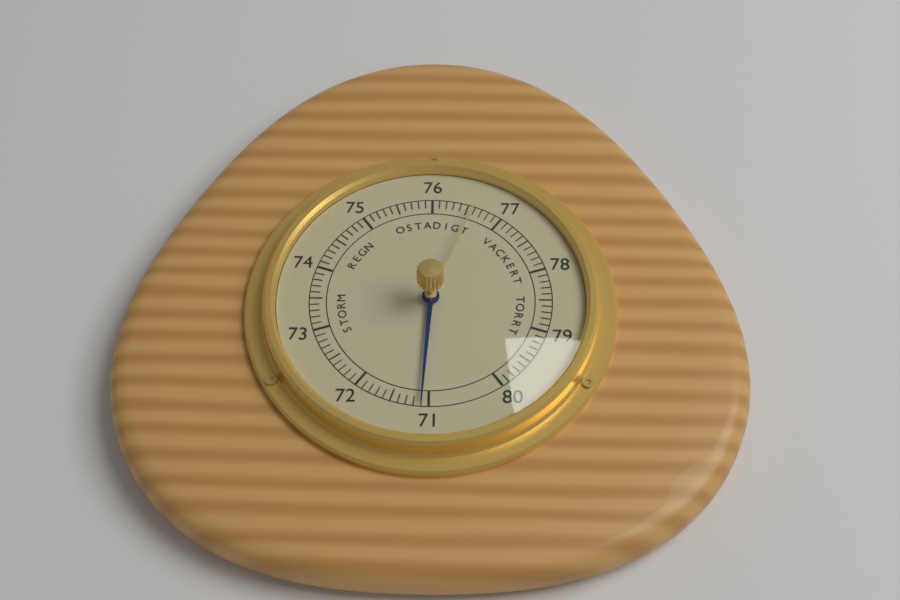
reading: 71.1 (no unit)
